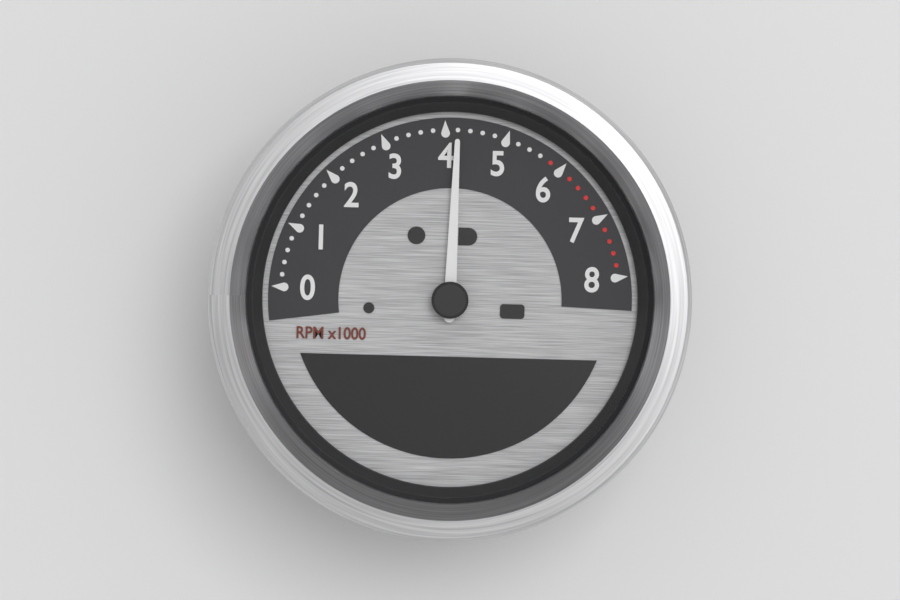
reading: 4200 RPM
